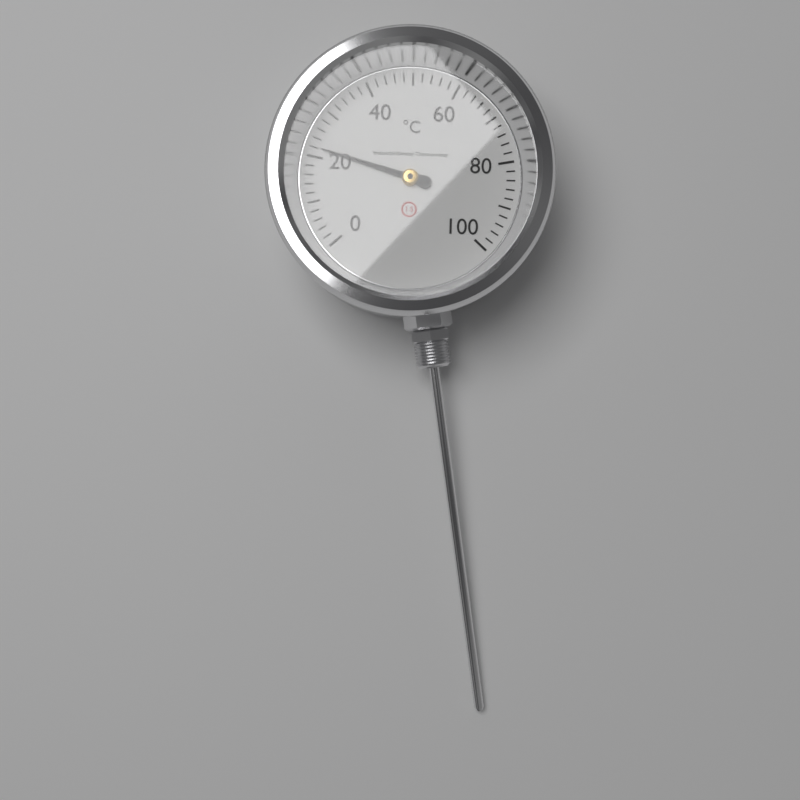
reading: 22 °C
